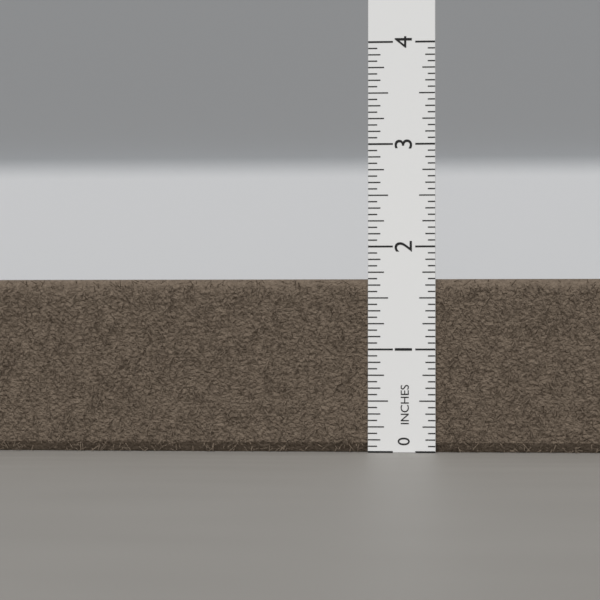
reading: 1.6875 in
